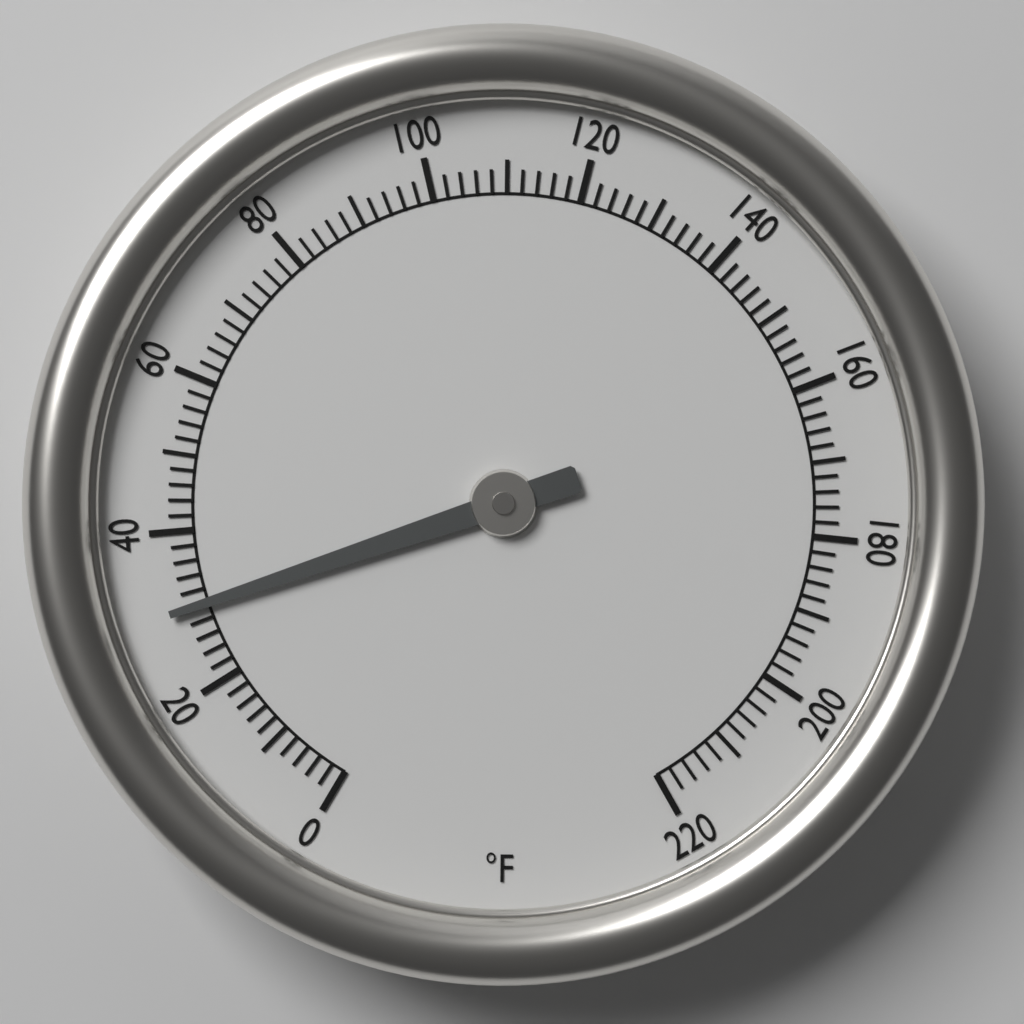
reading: 30 °F
